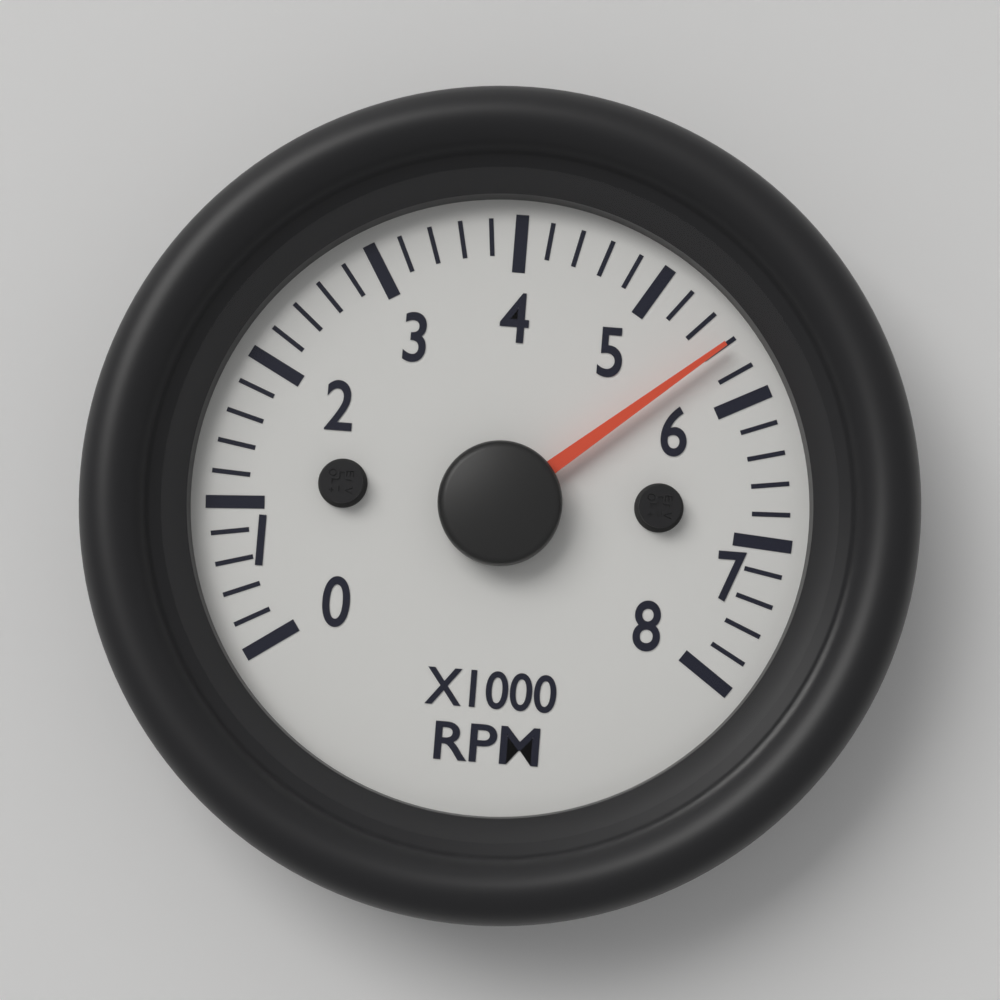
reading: 5600 RPM
